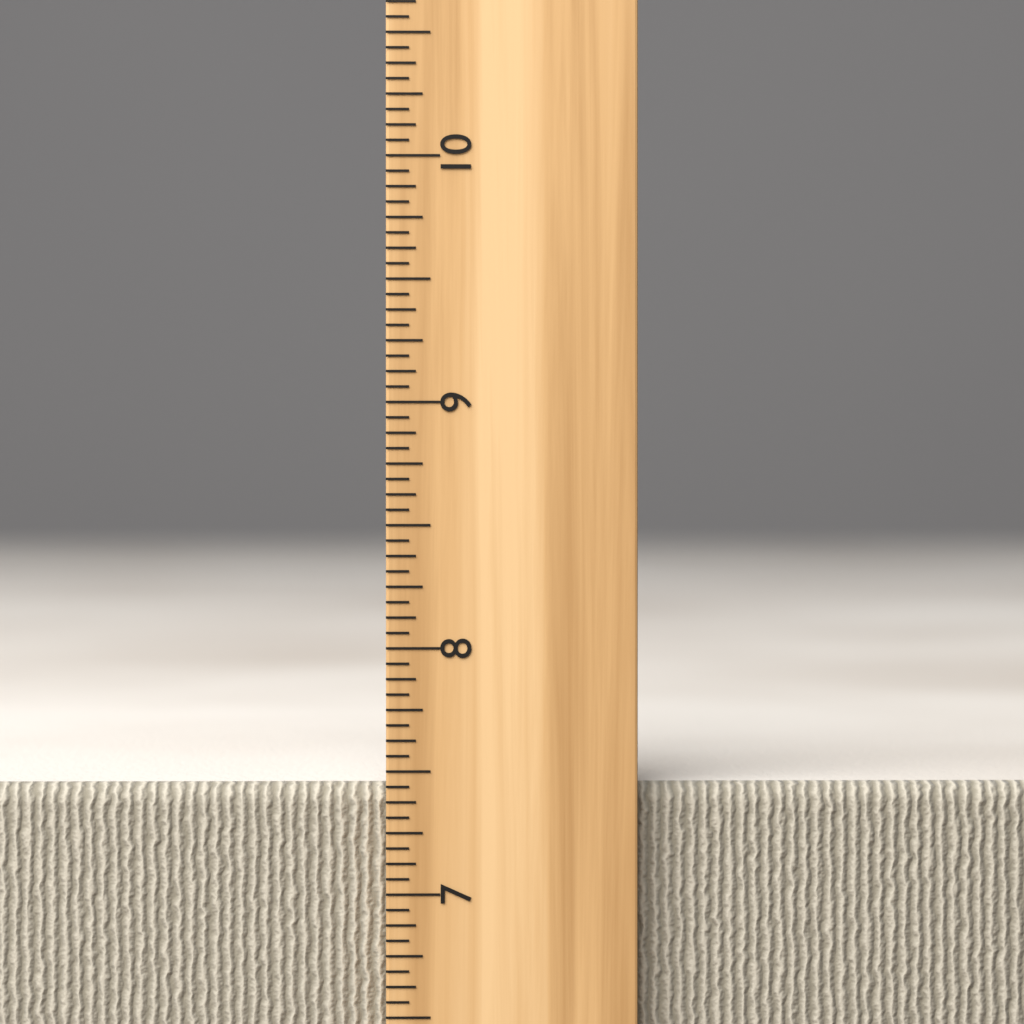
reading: 7.4375 inch
